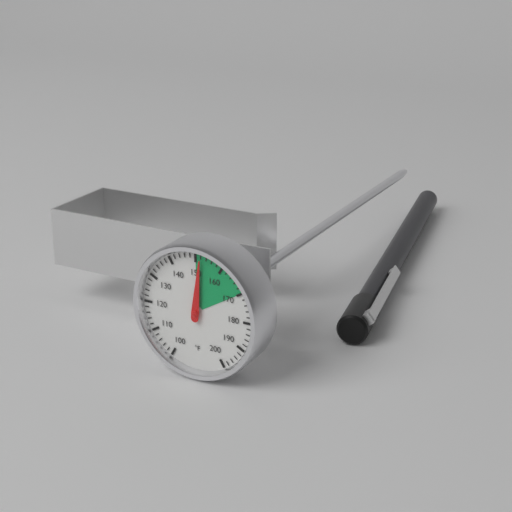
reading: 152 °F
